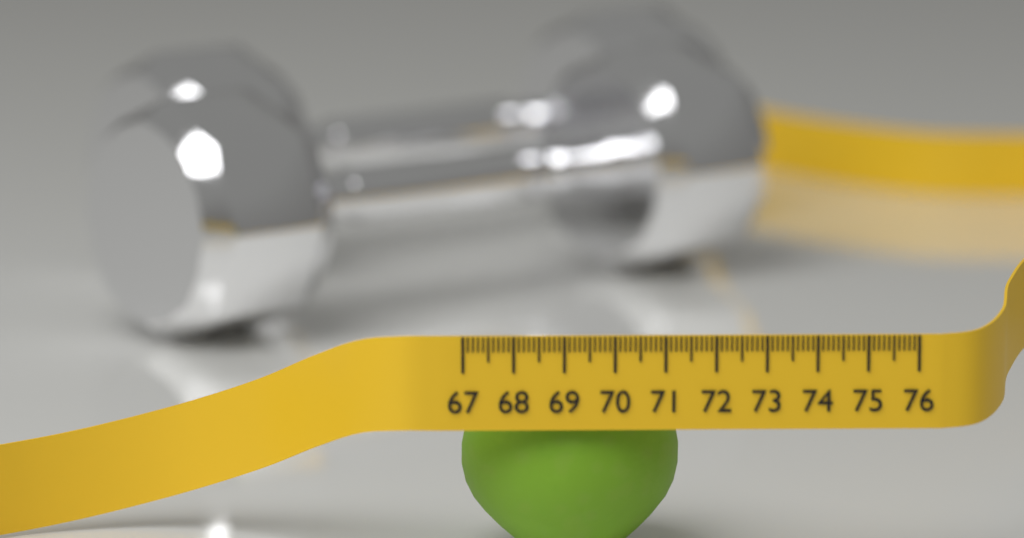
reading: 71.4 (no unit)
